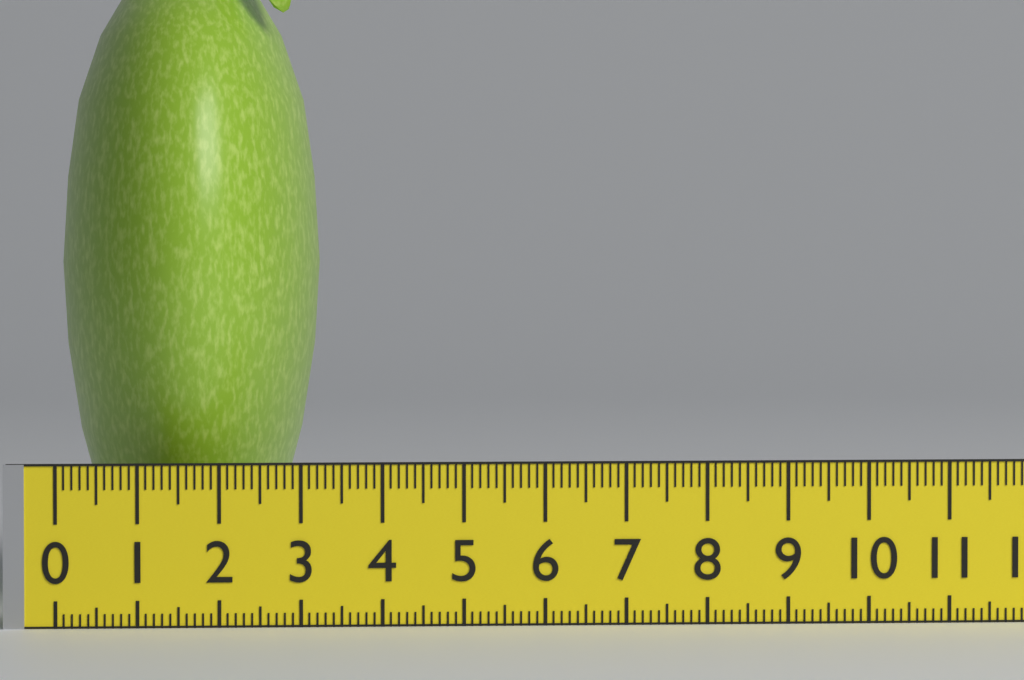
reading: 3.3 (no unit)
